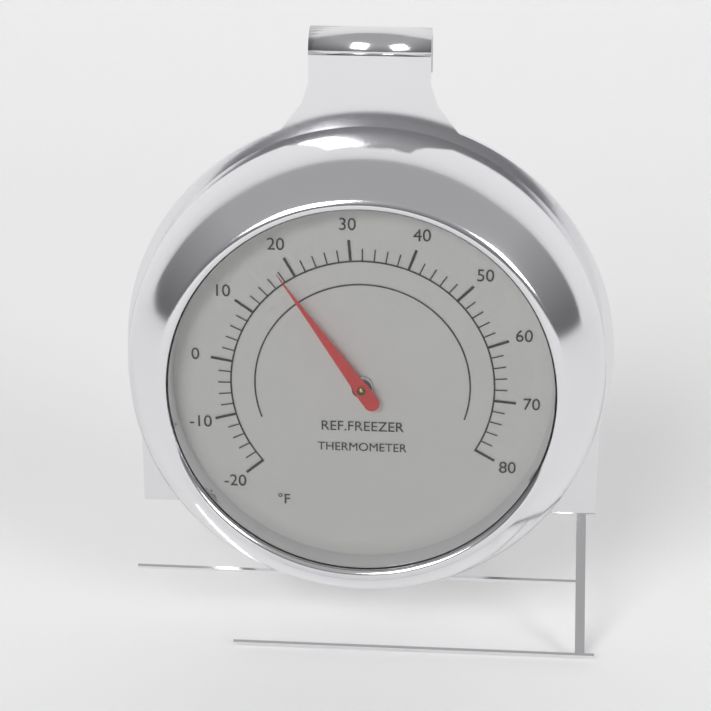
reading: 18 °F
